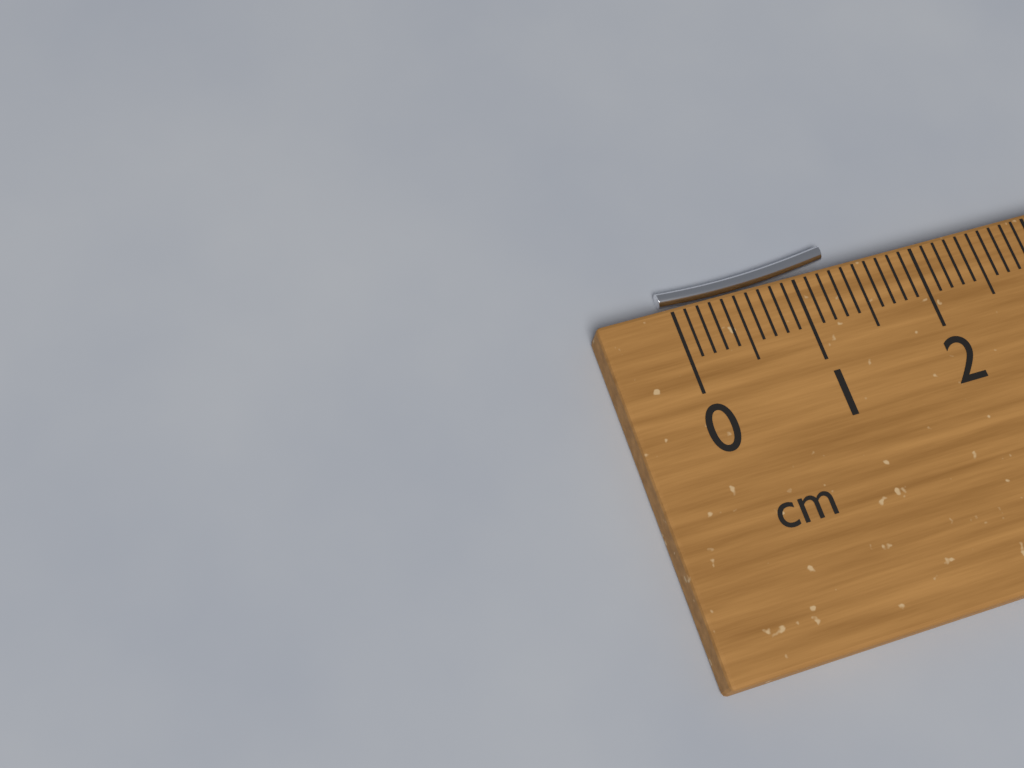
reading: 1.4 cm
